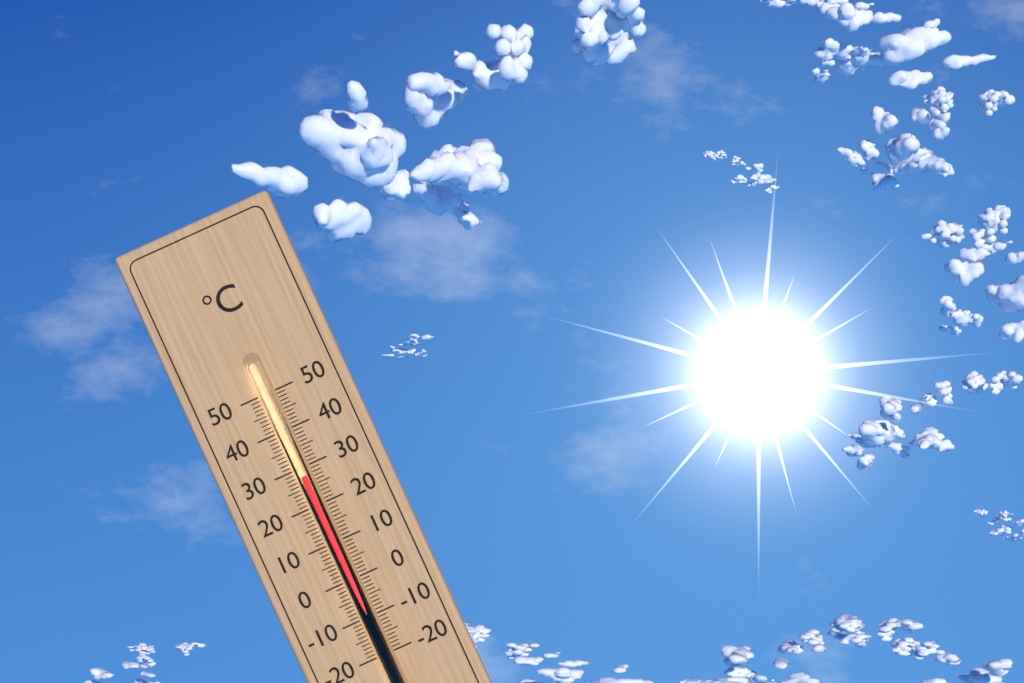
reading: 28 °C
